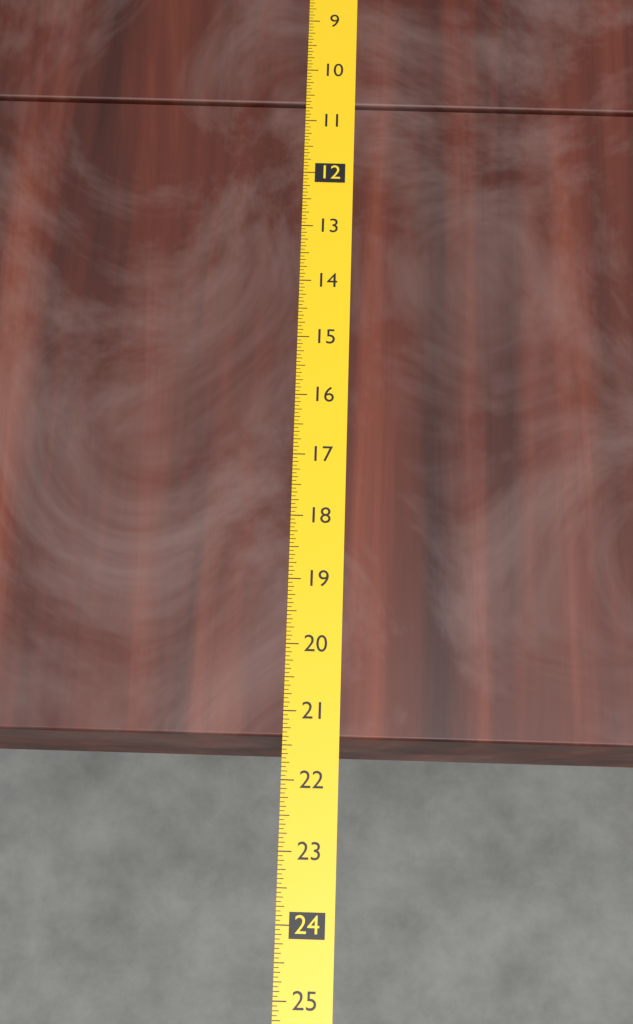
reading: 21.3750 (no unit)
